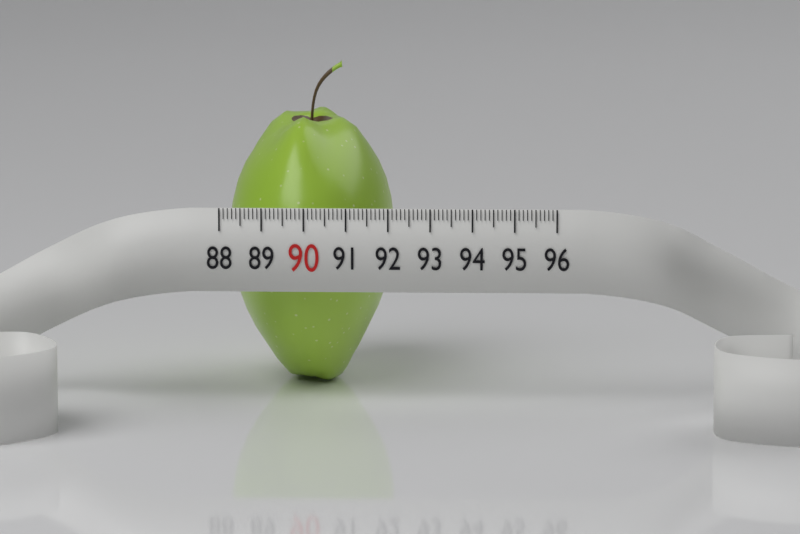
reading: 92.0 (no unit)
